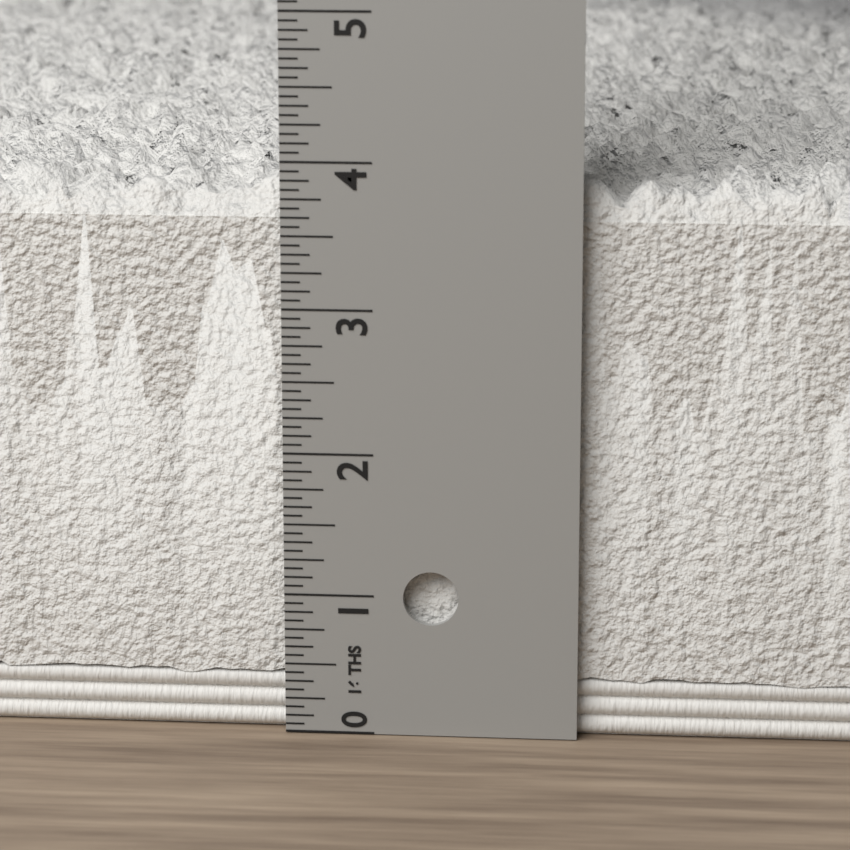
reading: 4.0000 in
